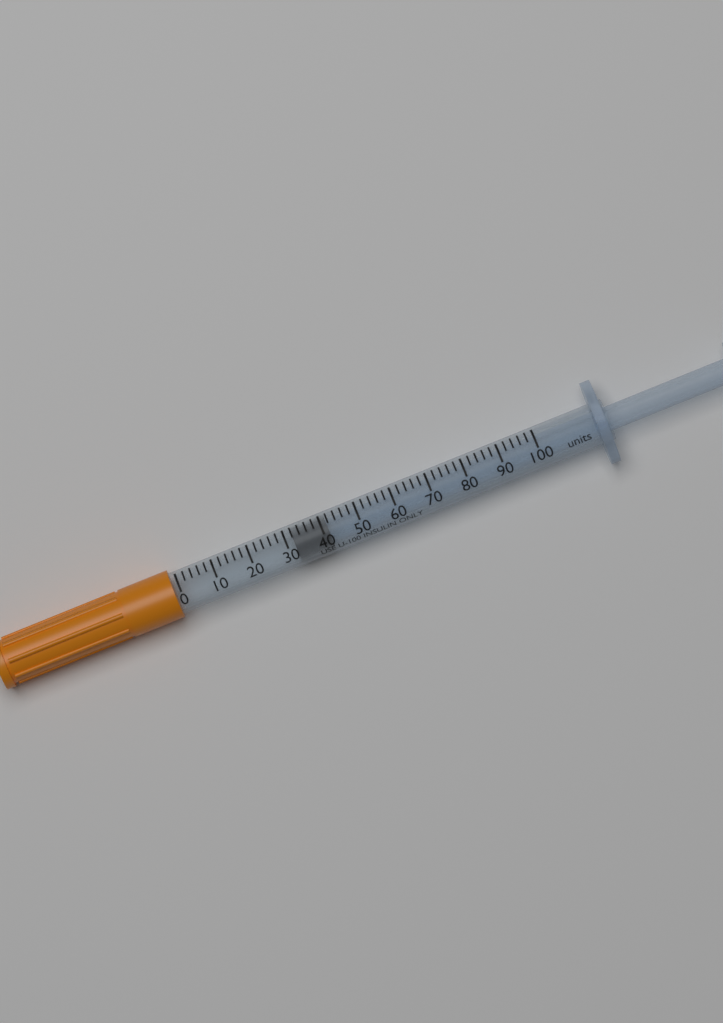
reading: 32 units
